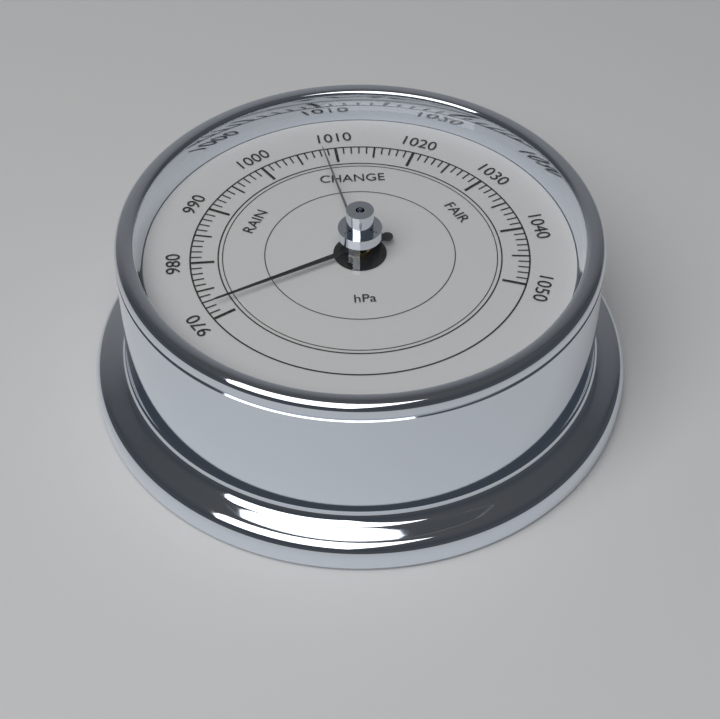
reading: 972 hPa
